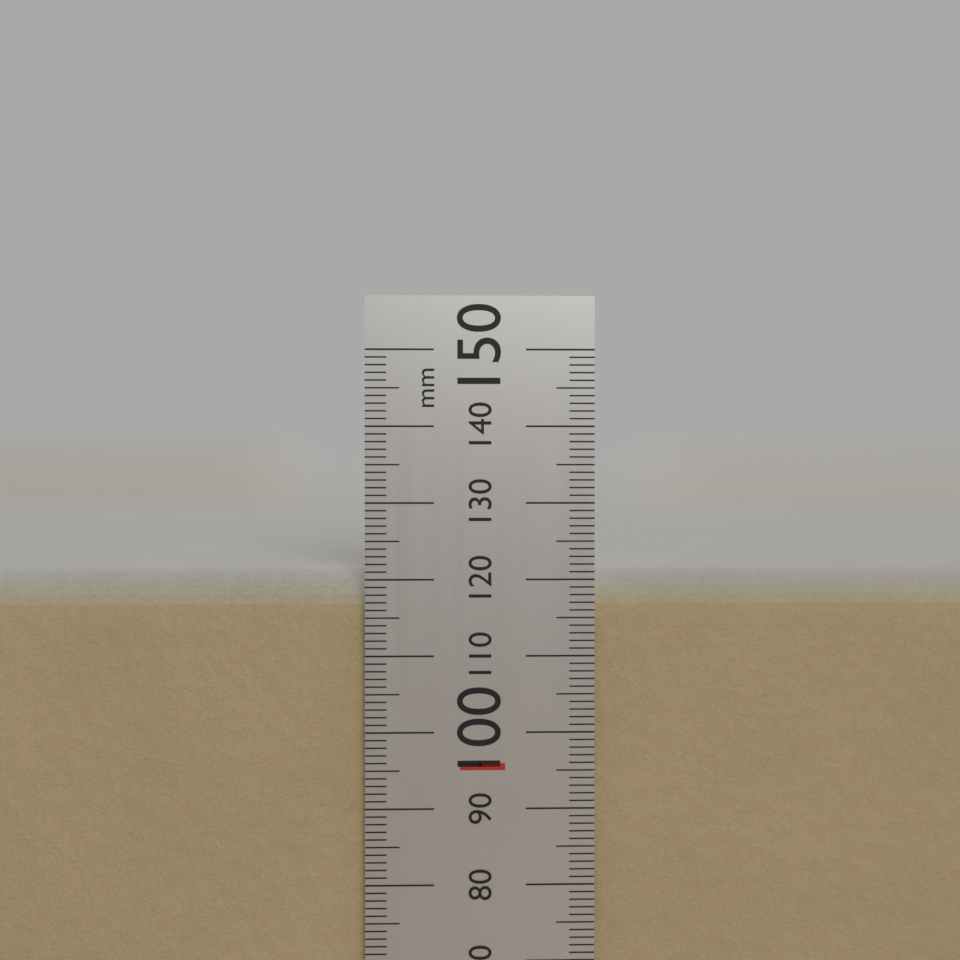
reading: 121 mm
